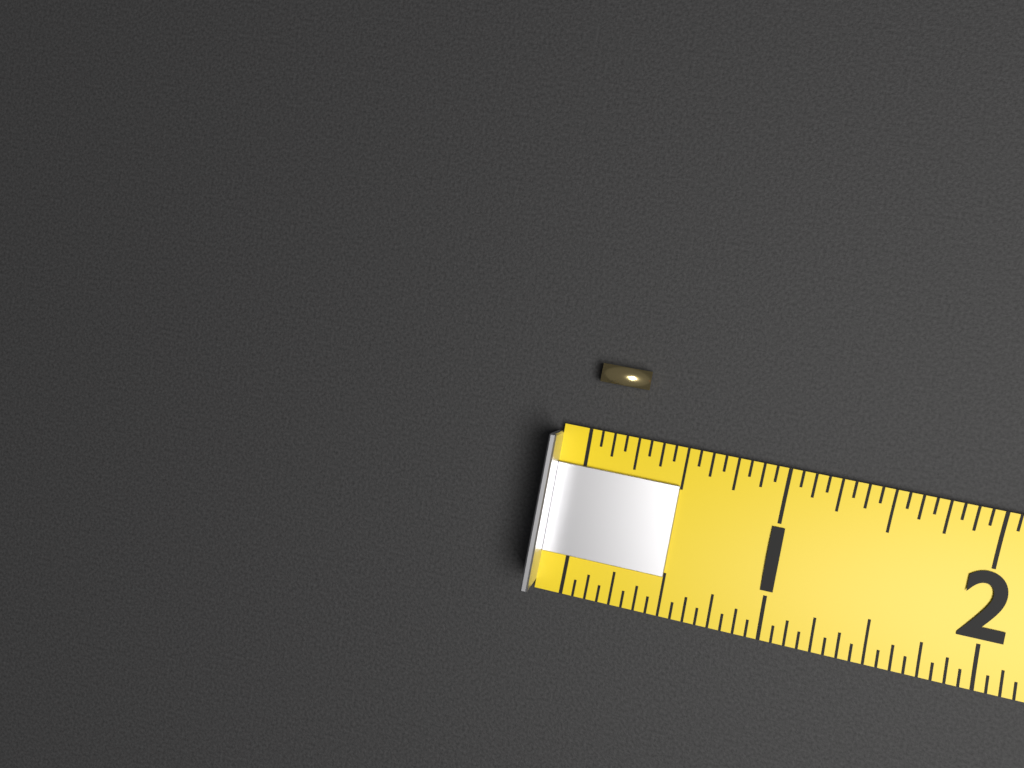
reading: 0.2500 (no unit)
